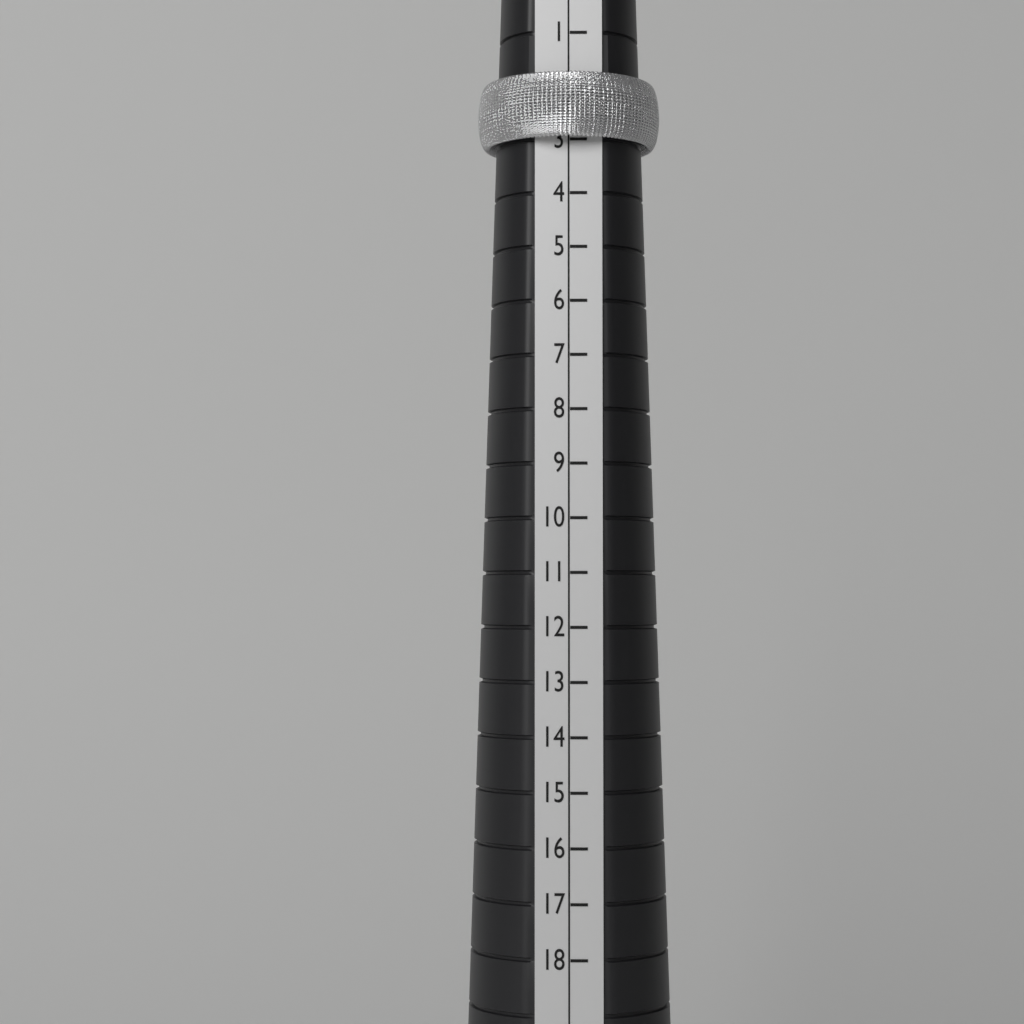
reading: 3 (no unit)
